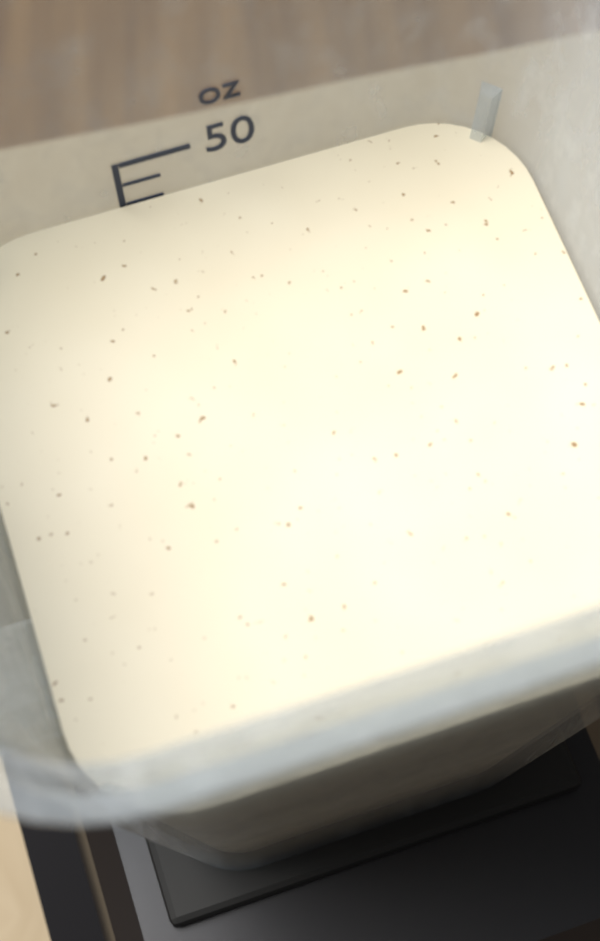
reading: 46 oz
